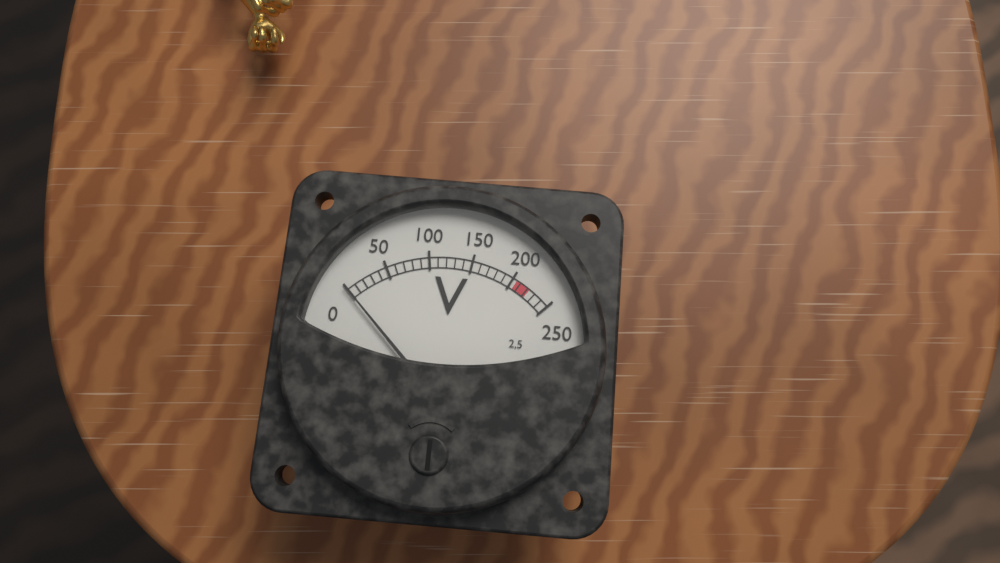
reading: 0 V
